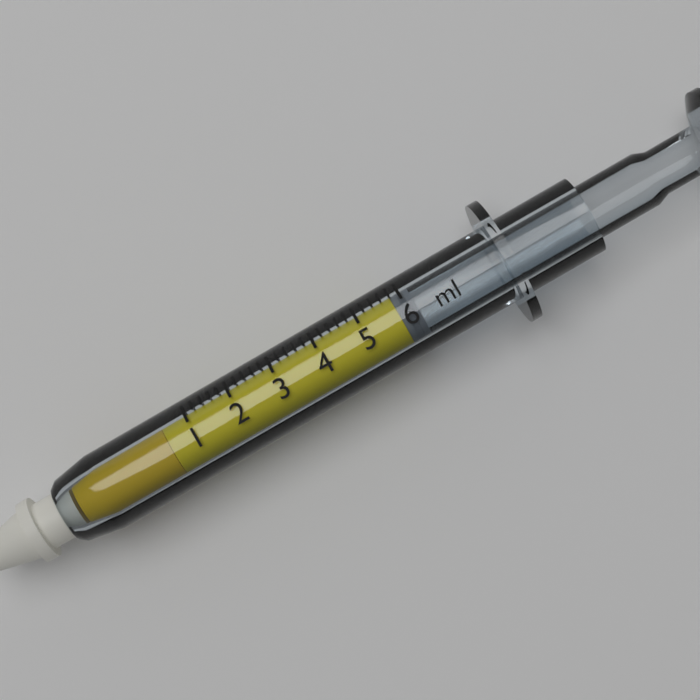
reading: 5.8 ml
